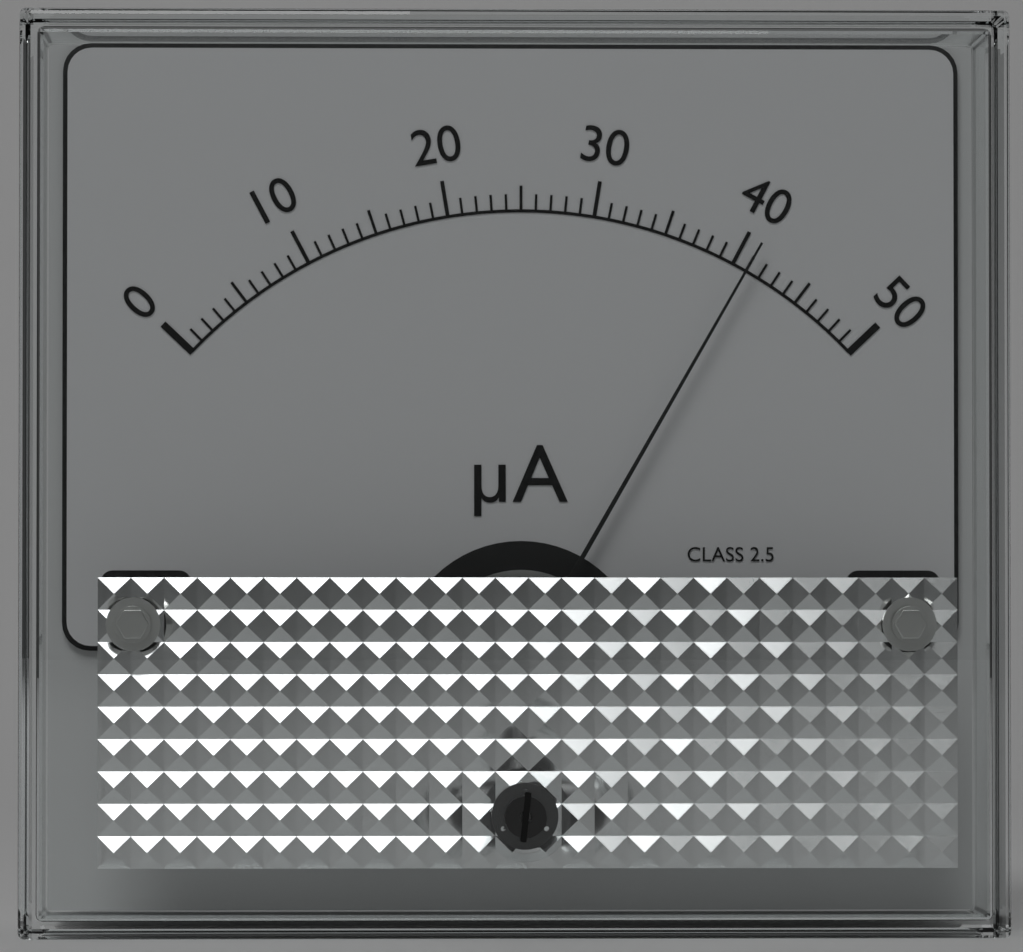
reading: 41 µA
